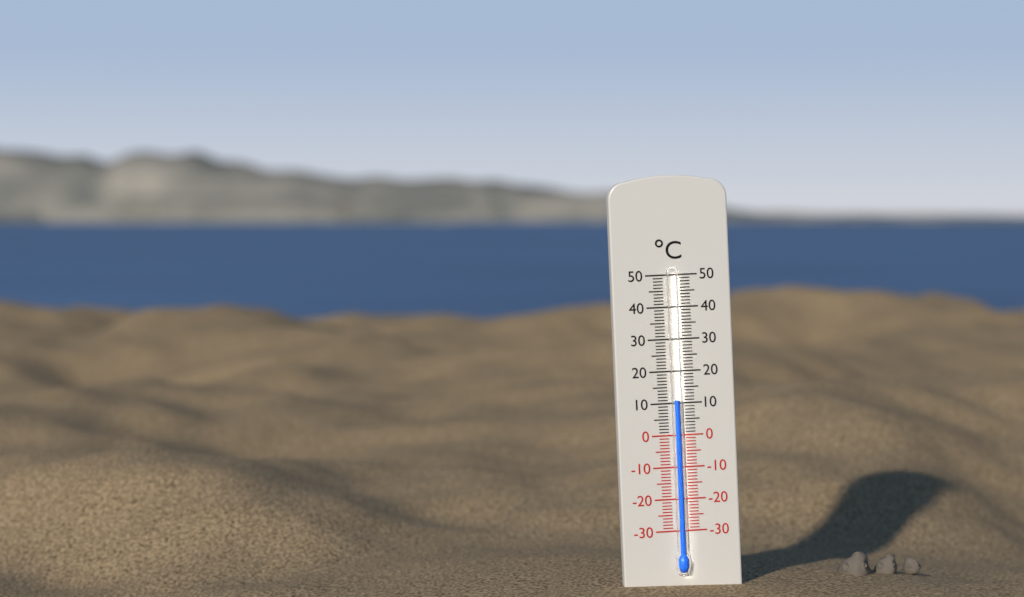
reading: 11 °C
